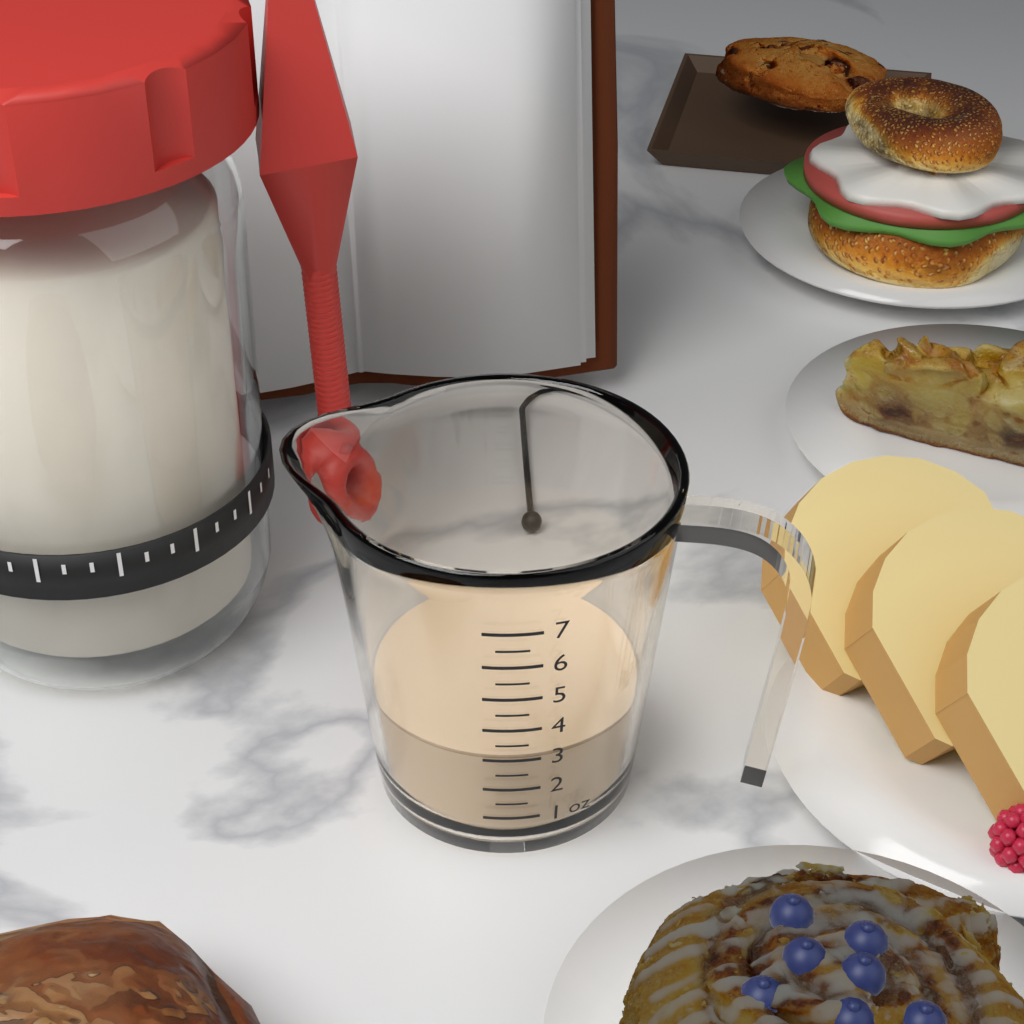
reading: 3.0 oz
